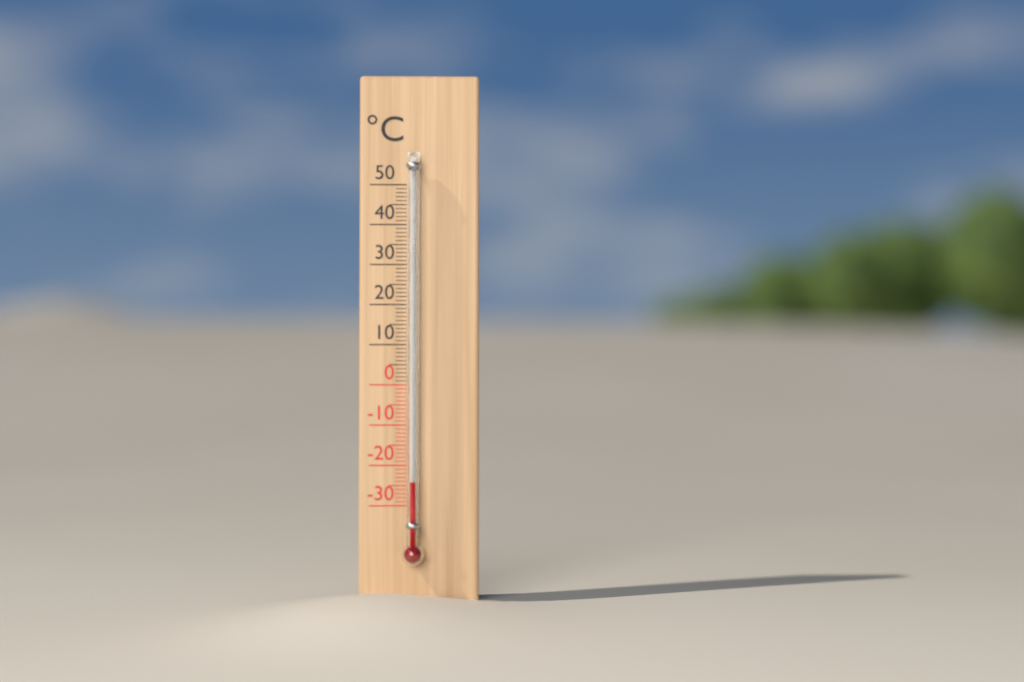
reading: -24 °C
